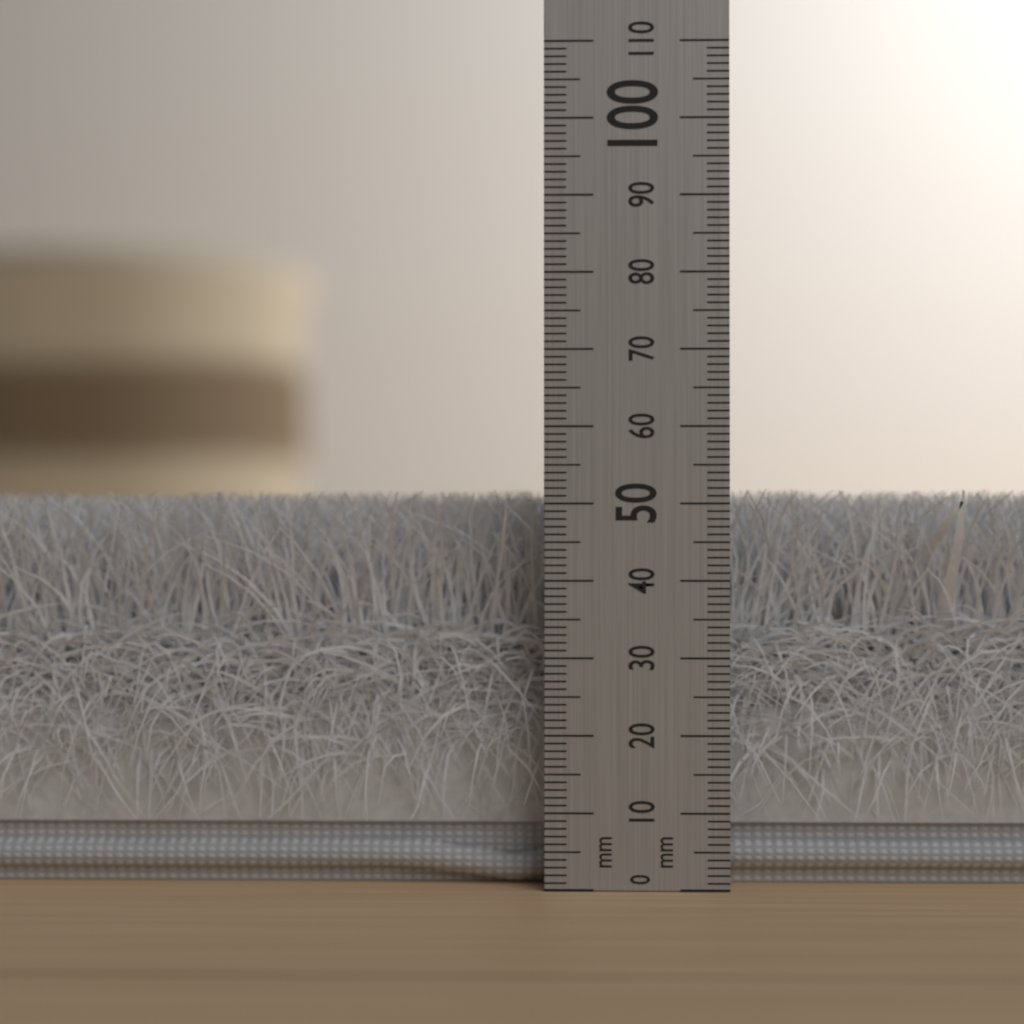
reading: 52 mm
